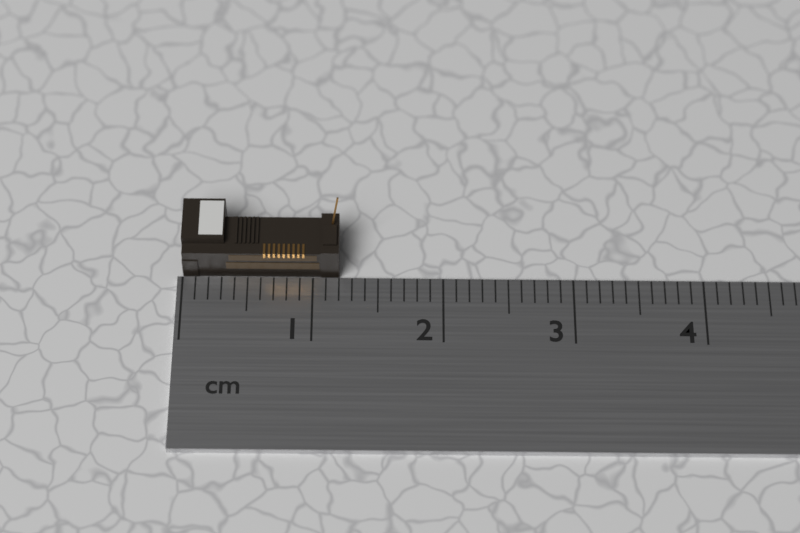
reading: 1.2 cm
